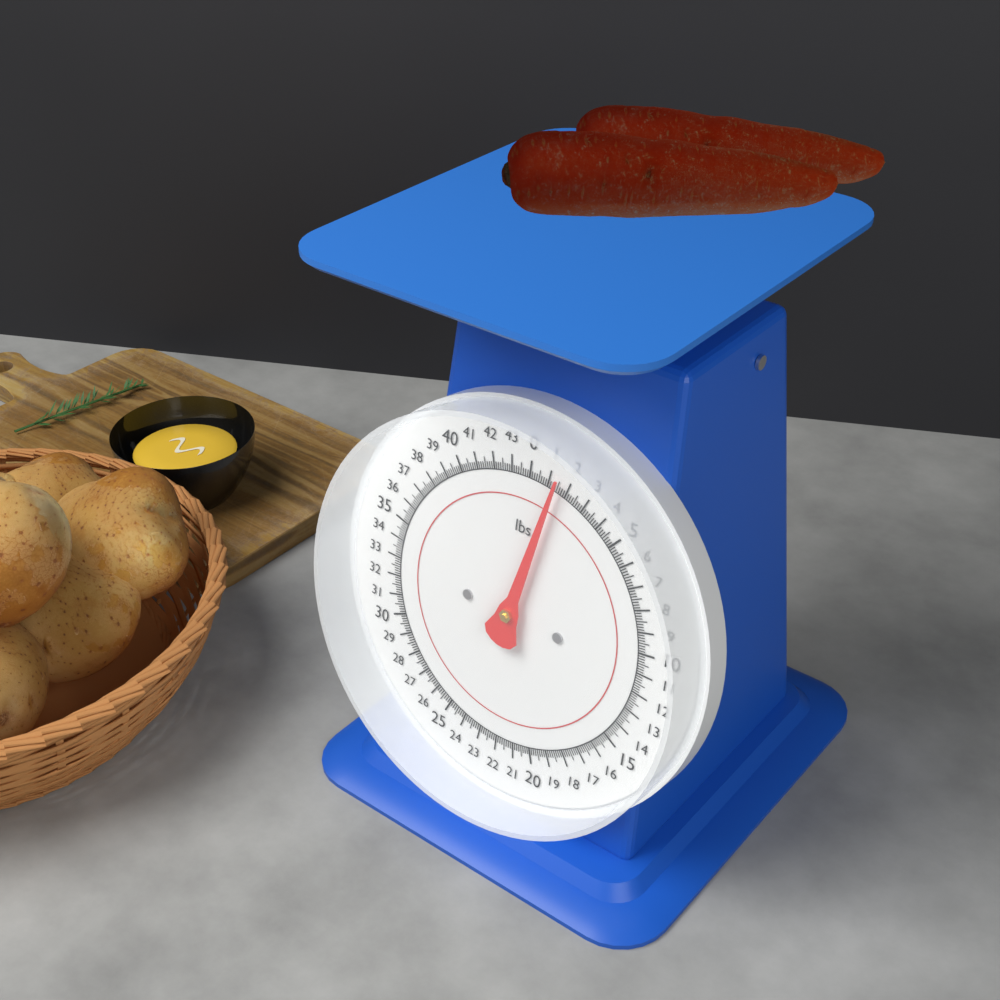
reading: 1.500 lbs
